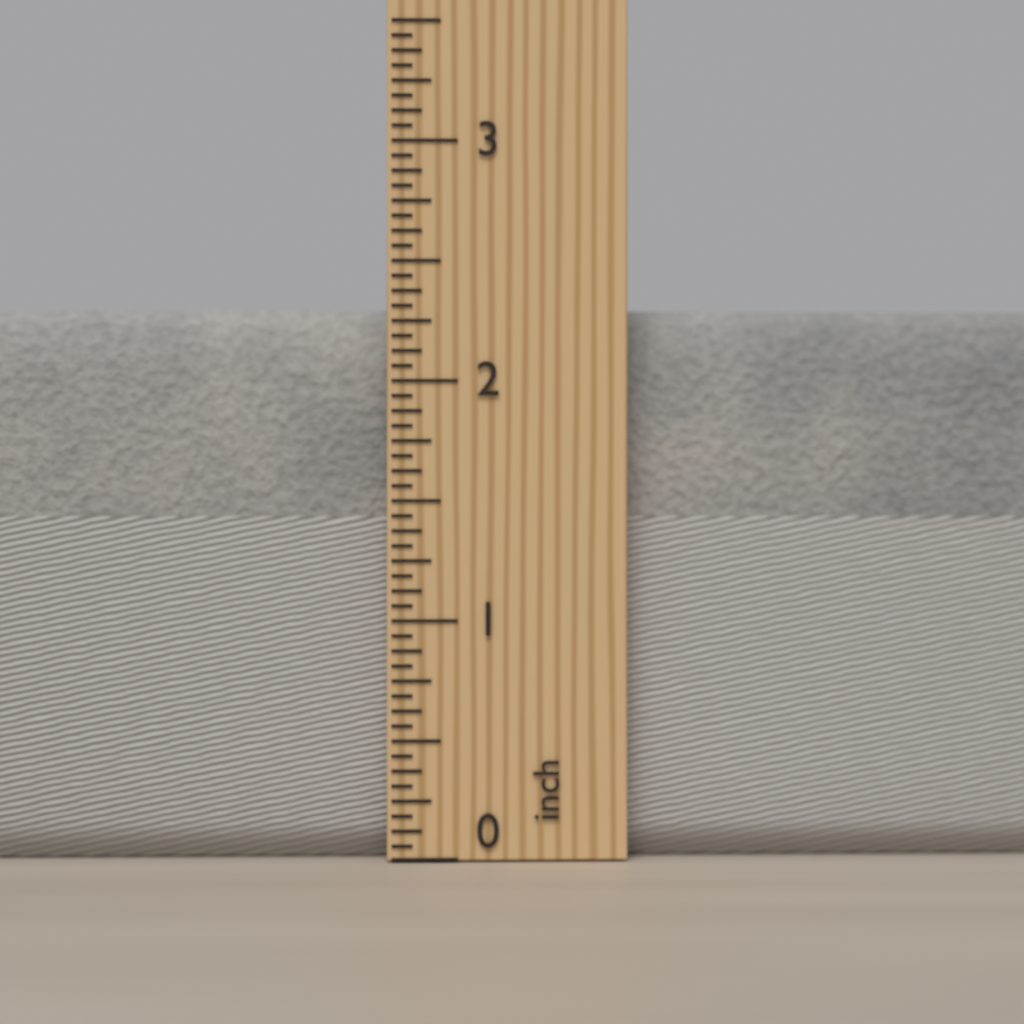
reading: 2.3125 inch
